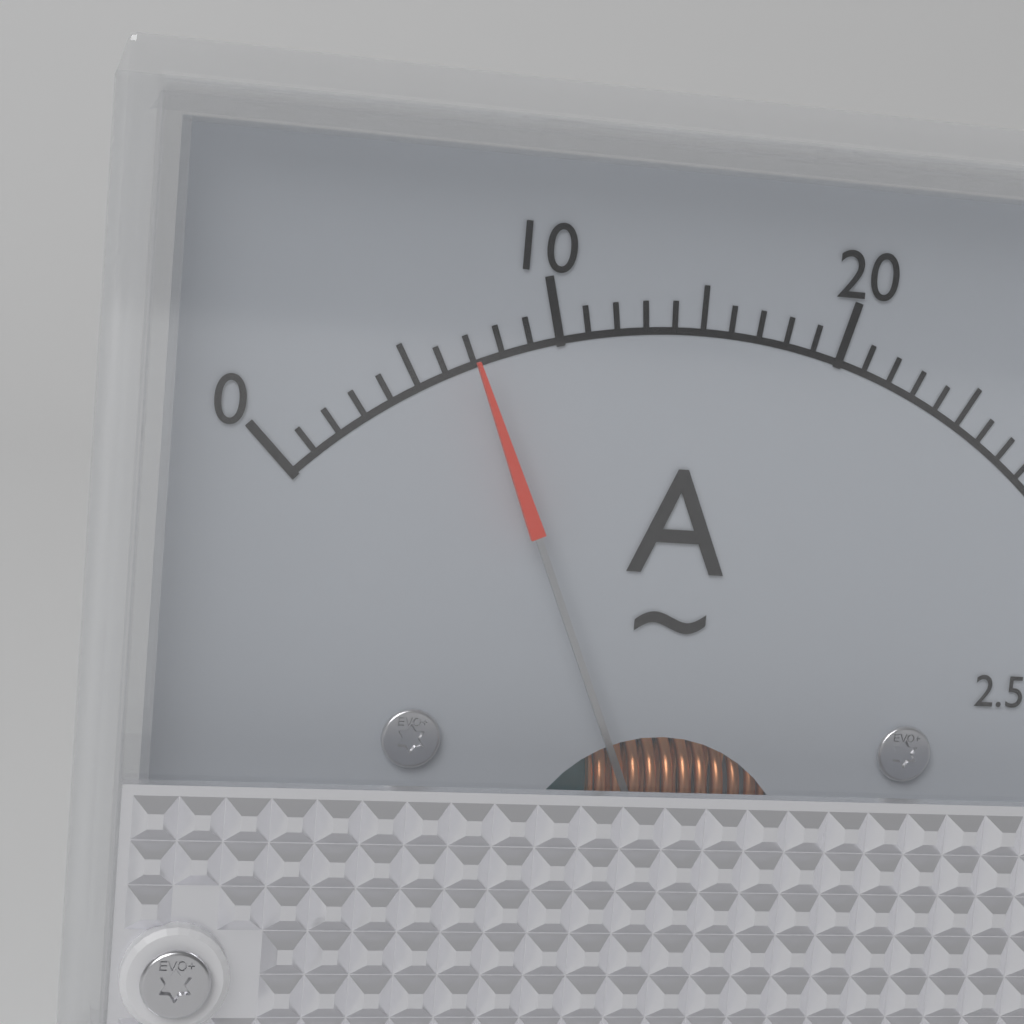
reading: 7 A
